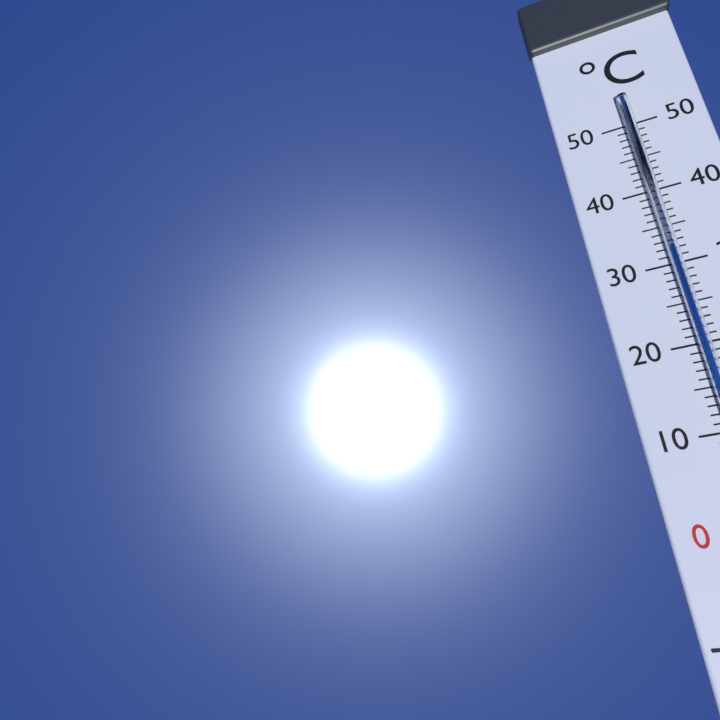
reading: 32 °C
